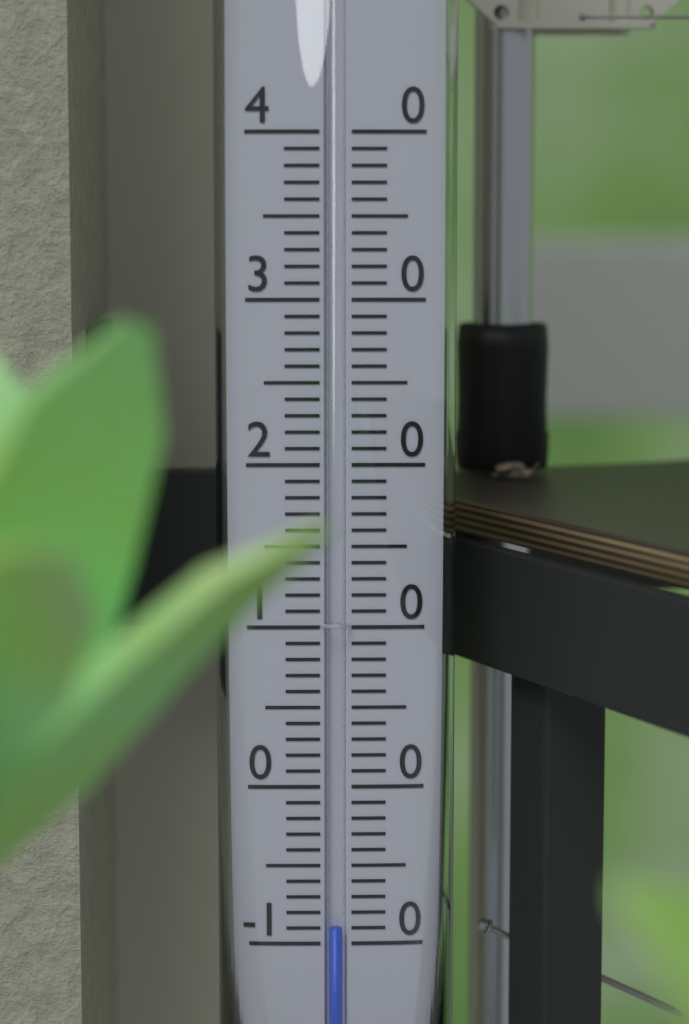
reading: -9 (no unit)
